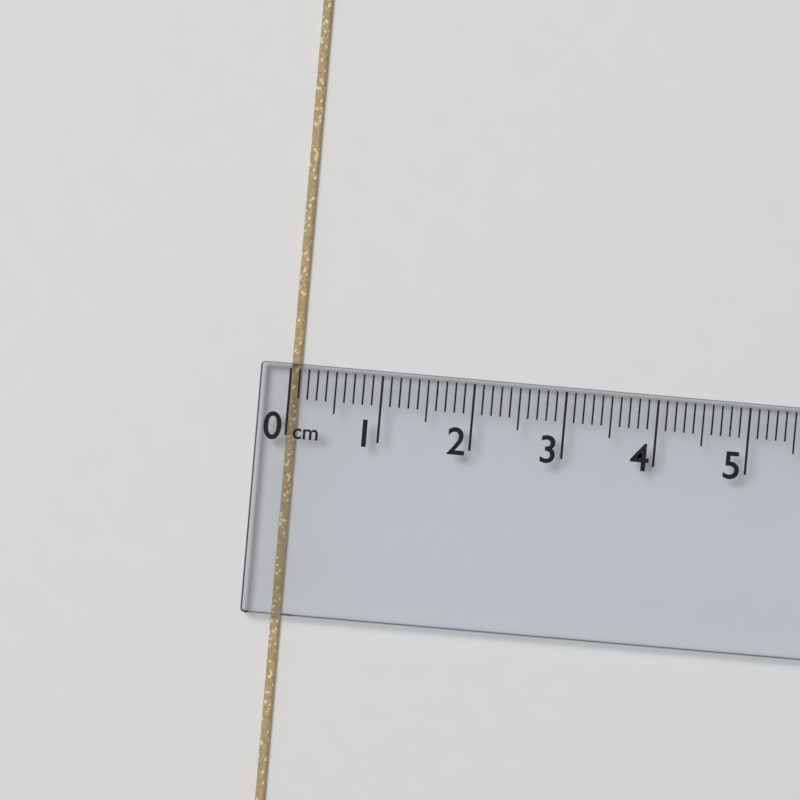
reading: 0.1 cm
